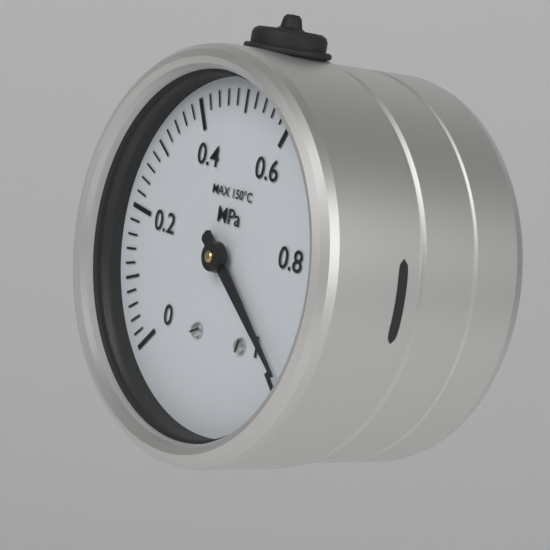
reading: 0.98 MPa
